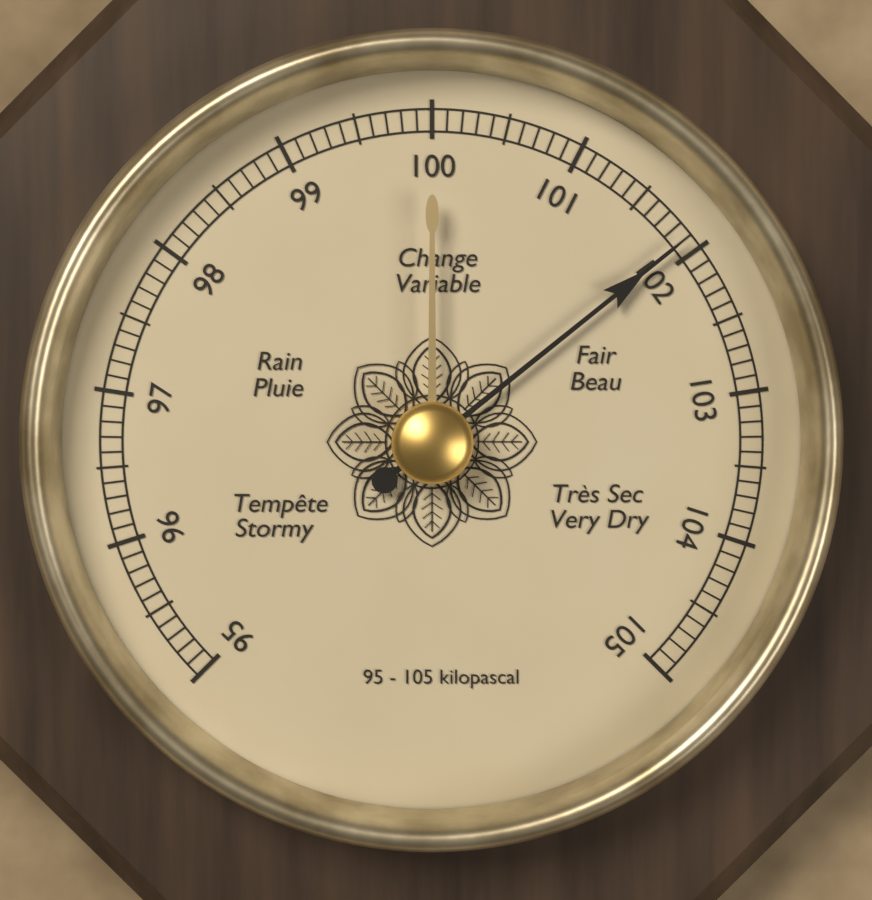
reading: 101.9 kPa
